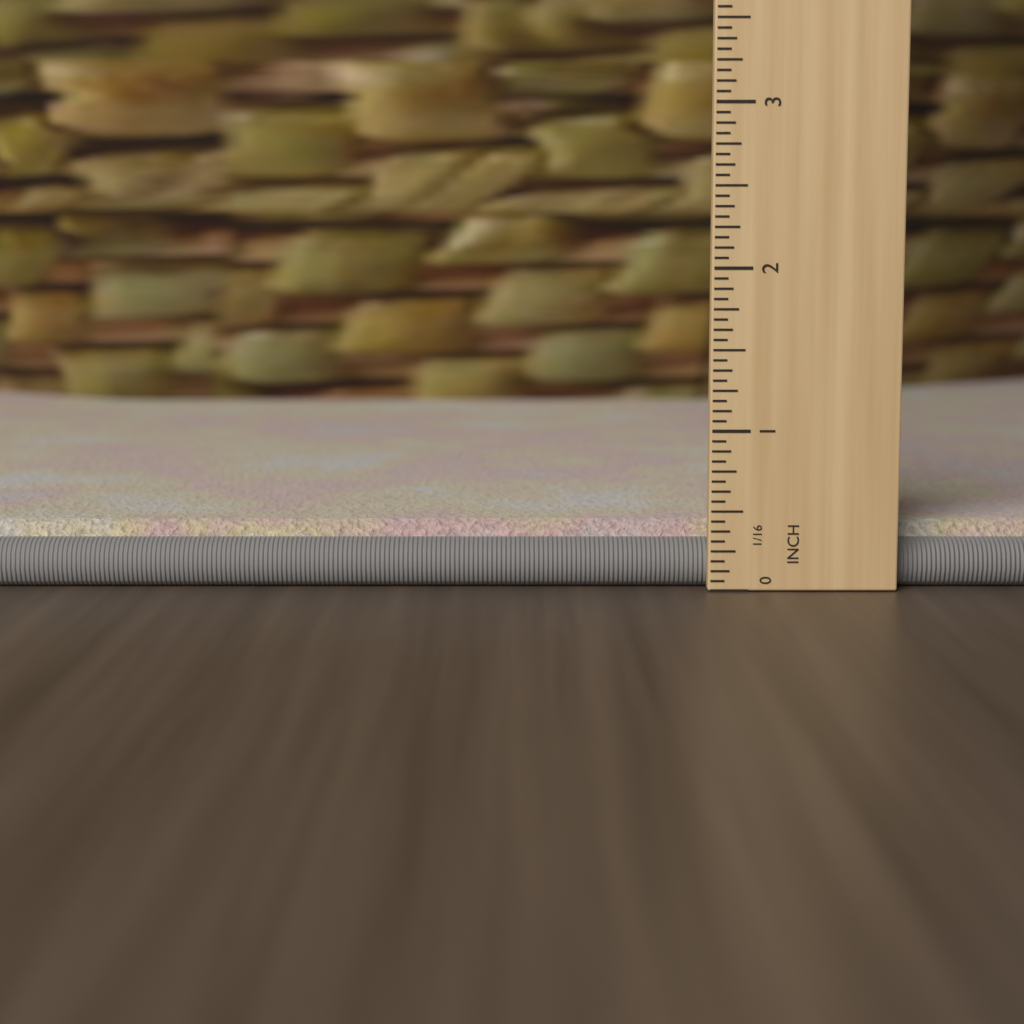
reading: 0.4000 in
